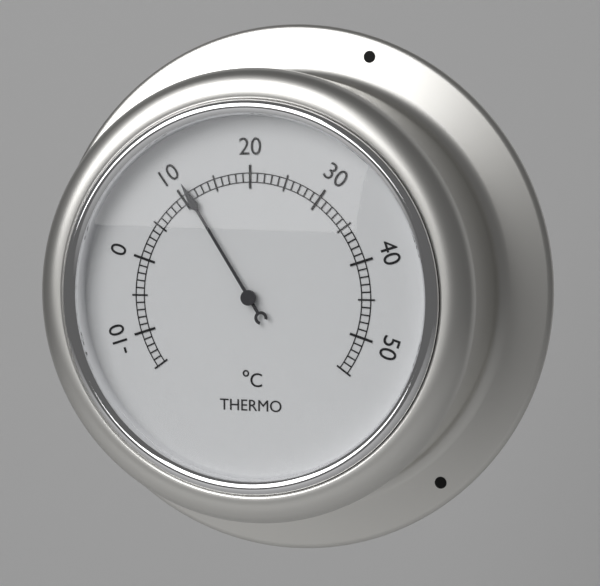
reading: 11 °C
